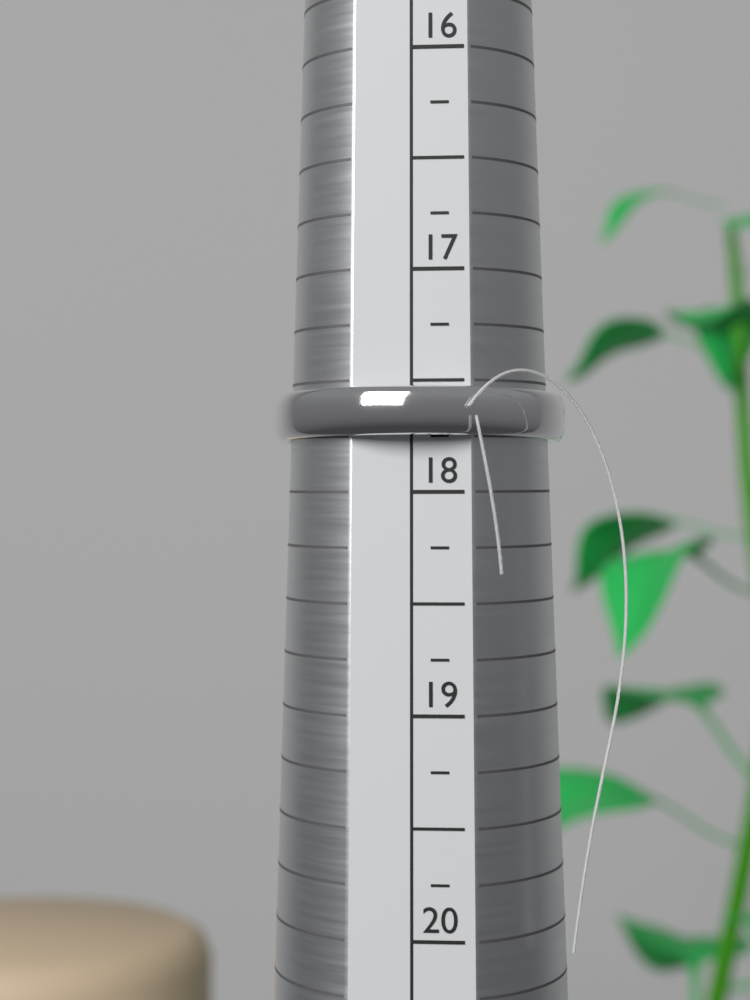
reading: 17.75 (no unit)
